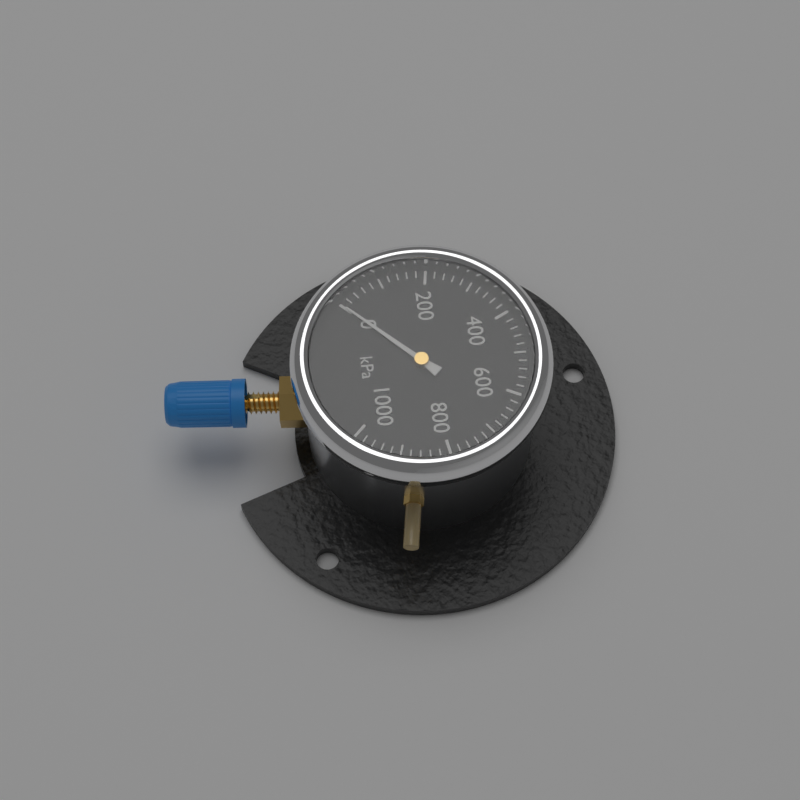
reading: 0 kPa
